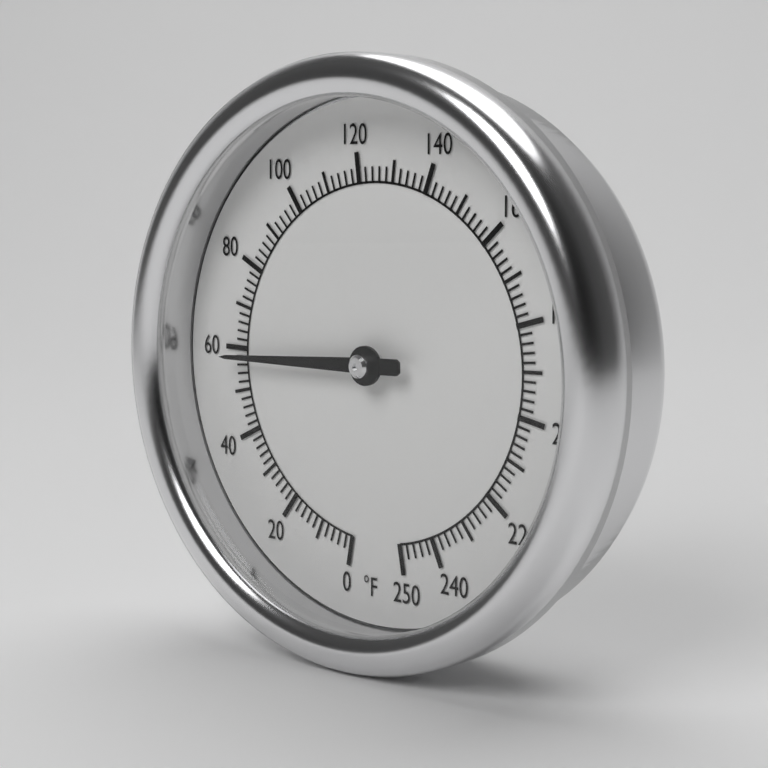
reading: 58 °F
